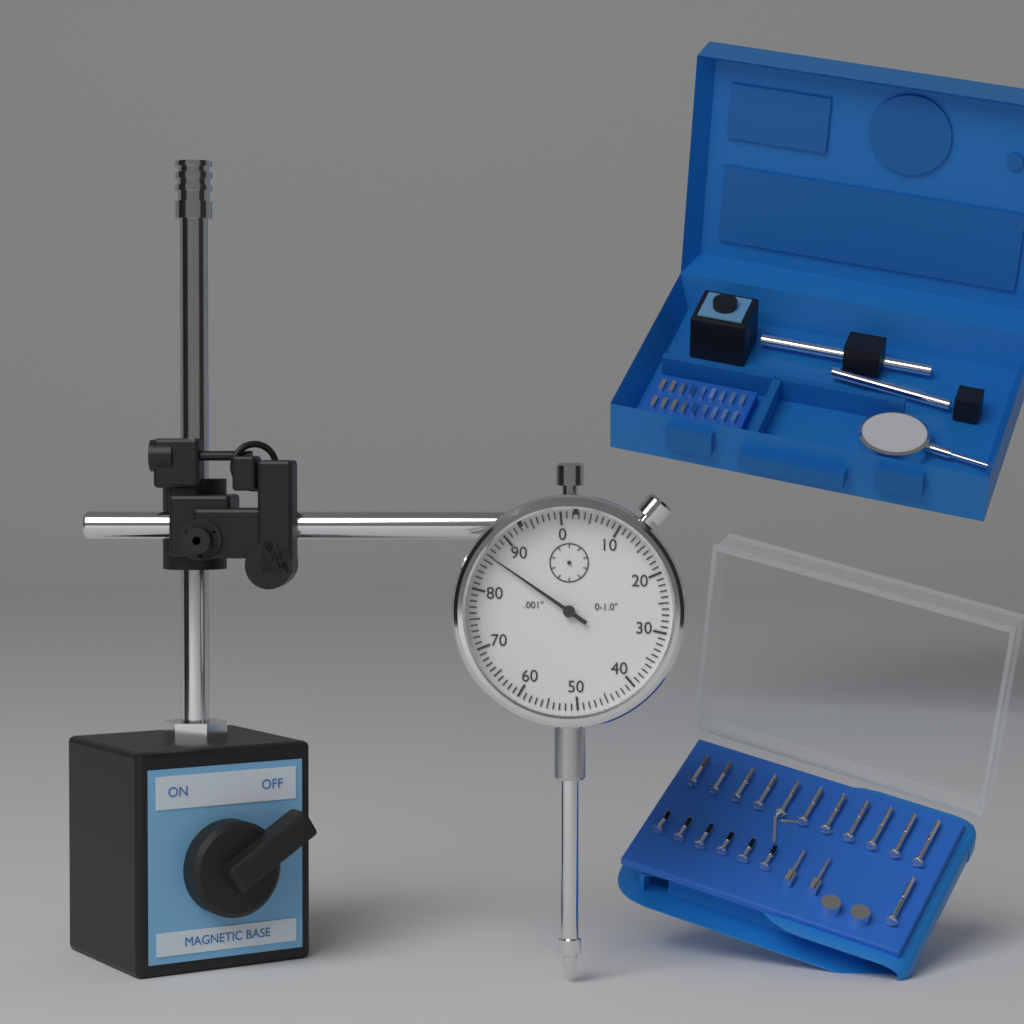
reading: 0.086 in
